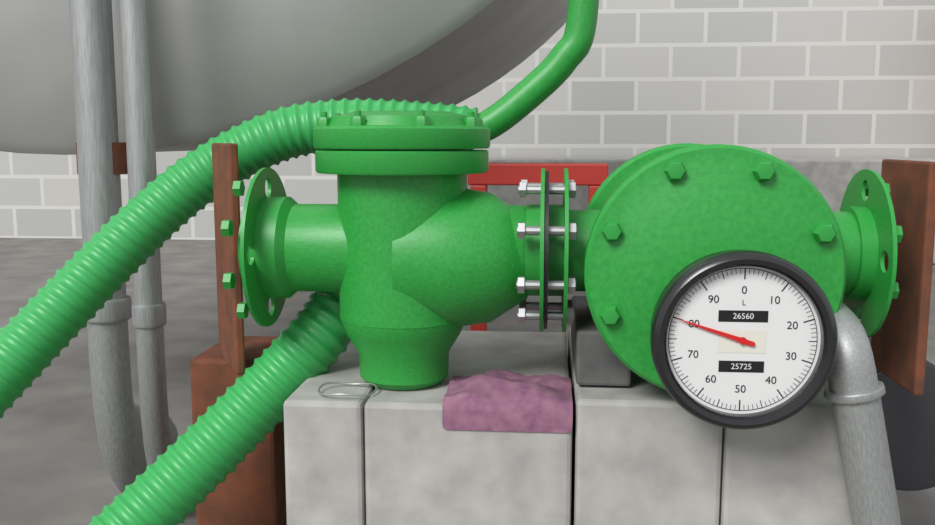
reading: 80 L
